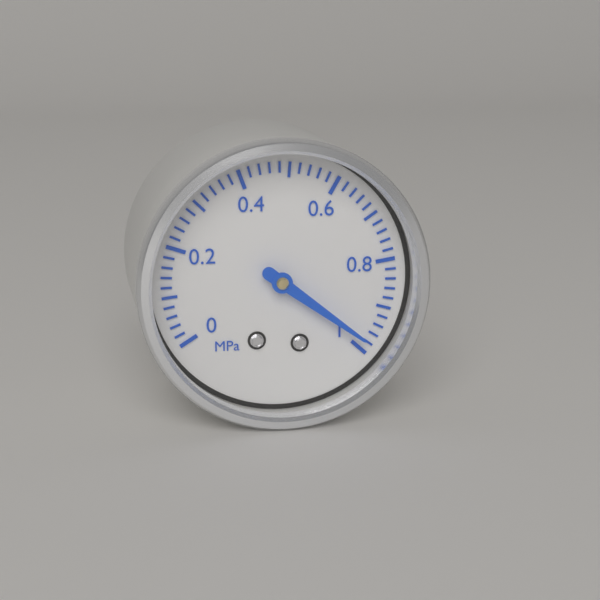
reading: 0.98 MPa
